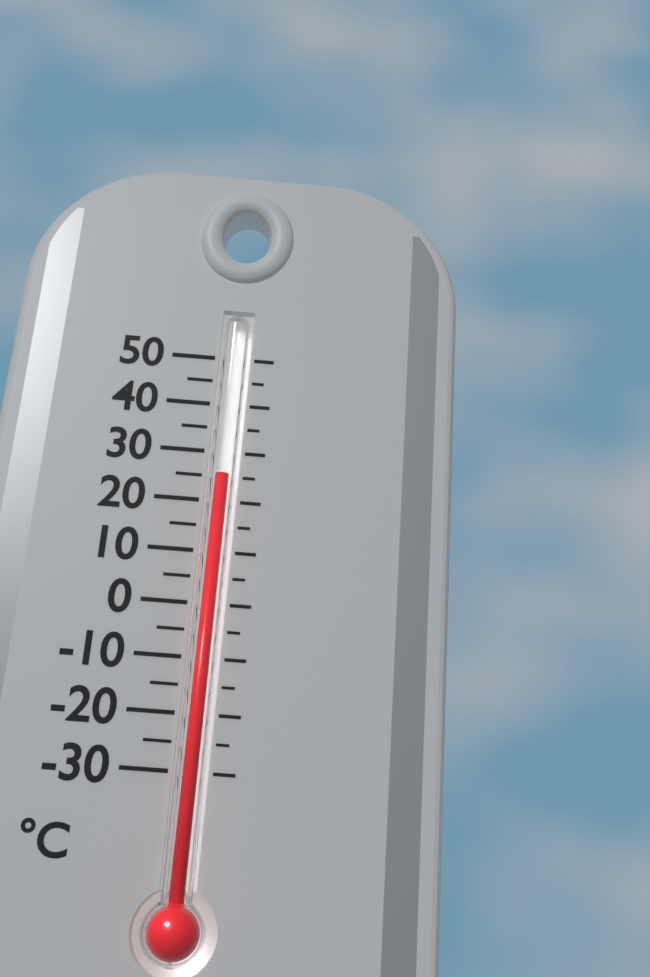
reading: 25 °C
